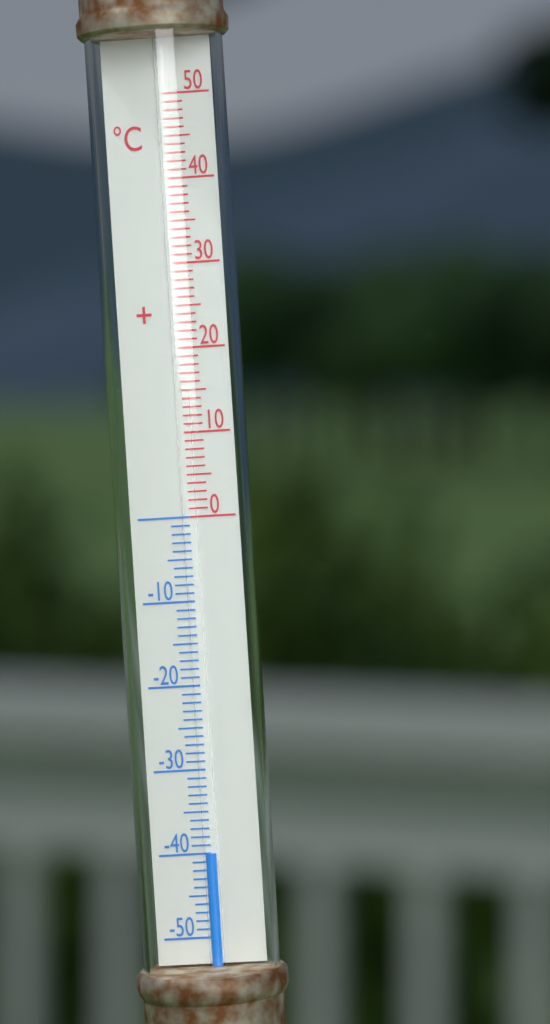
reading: -40 °C
